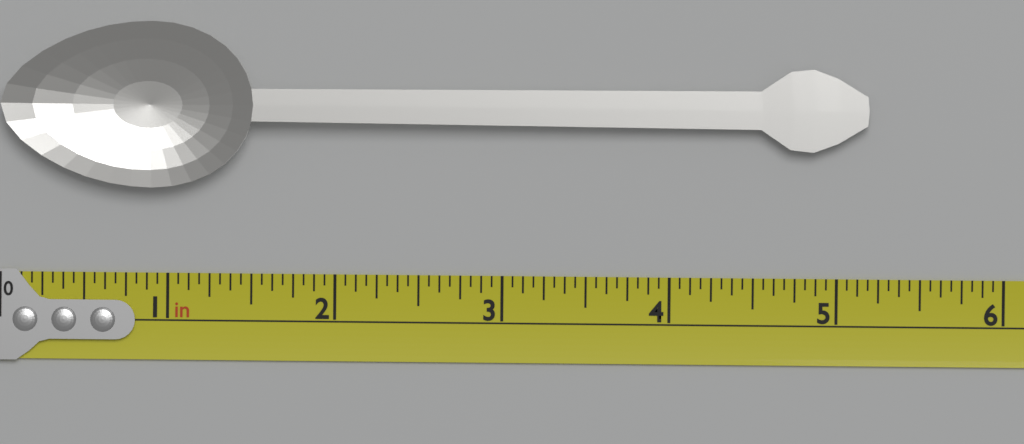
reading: 5.1875 in
